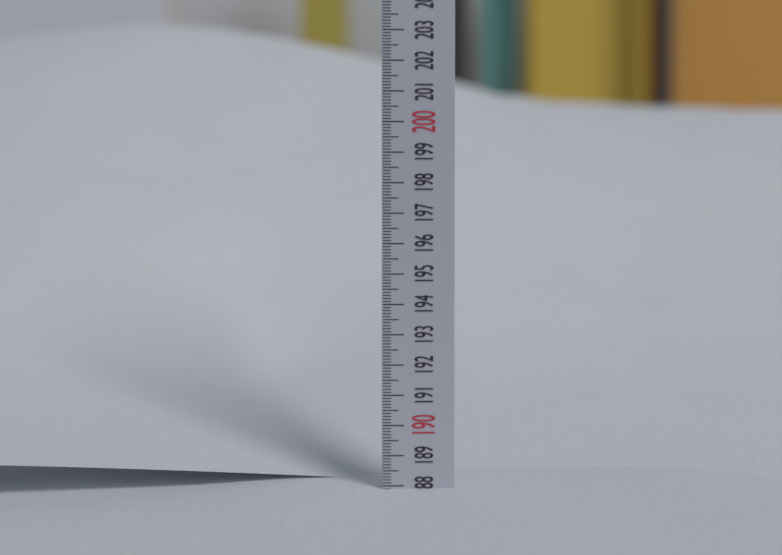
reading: 187.9 (no unit)
